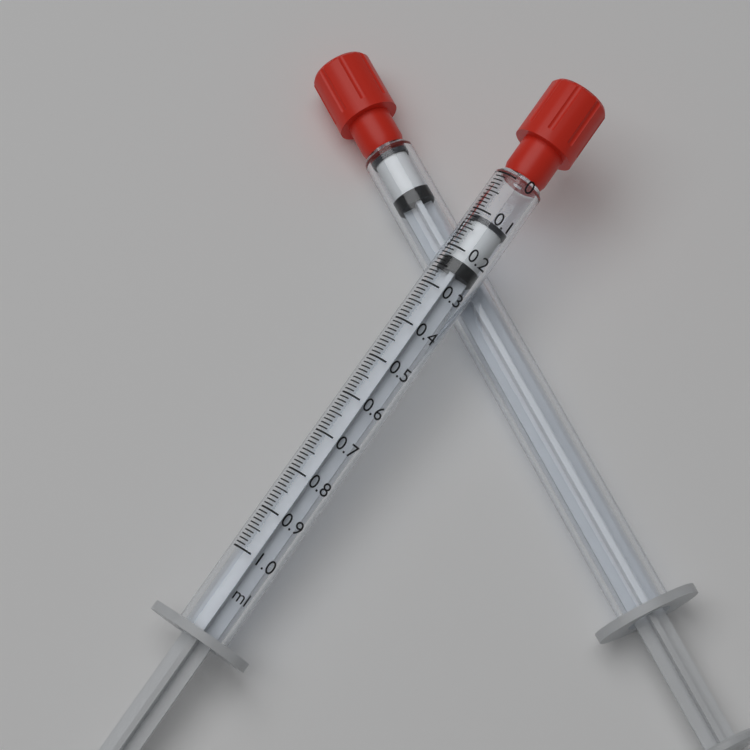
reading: 0.11 ml
